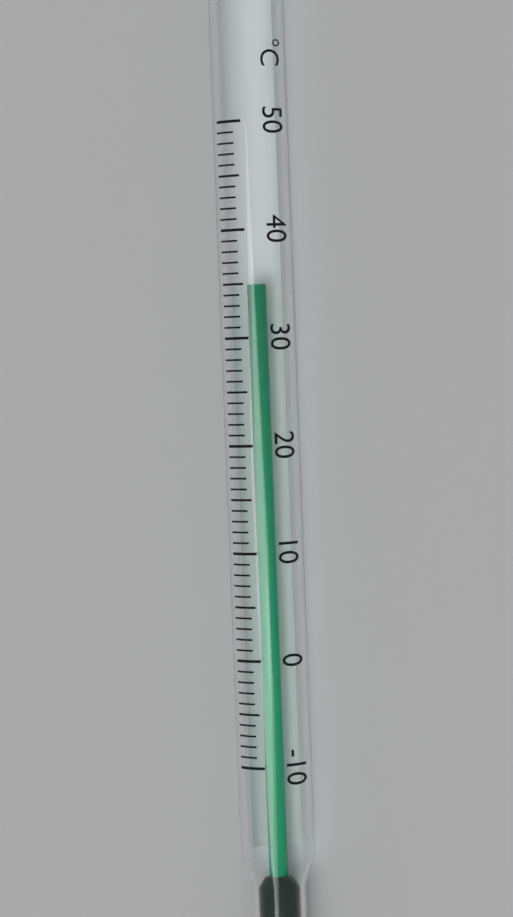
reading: 35 °C
